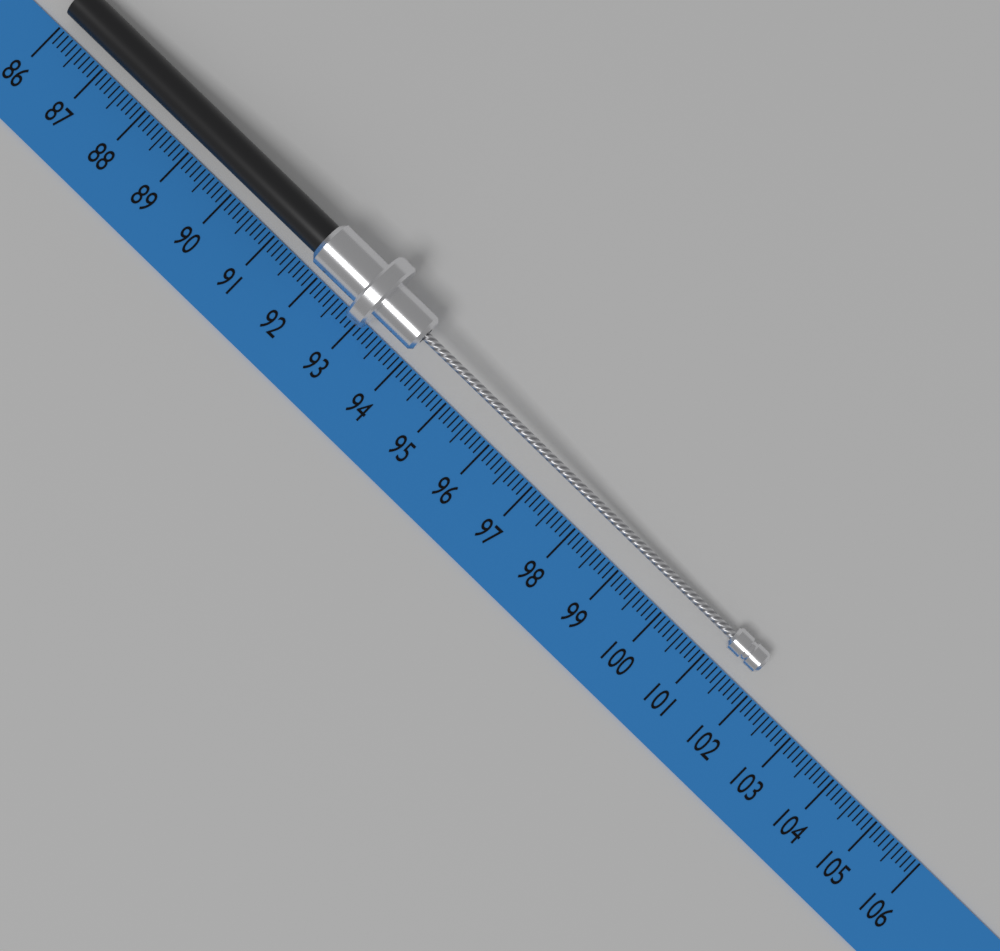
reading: 101.8 (no unit)
